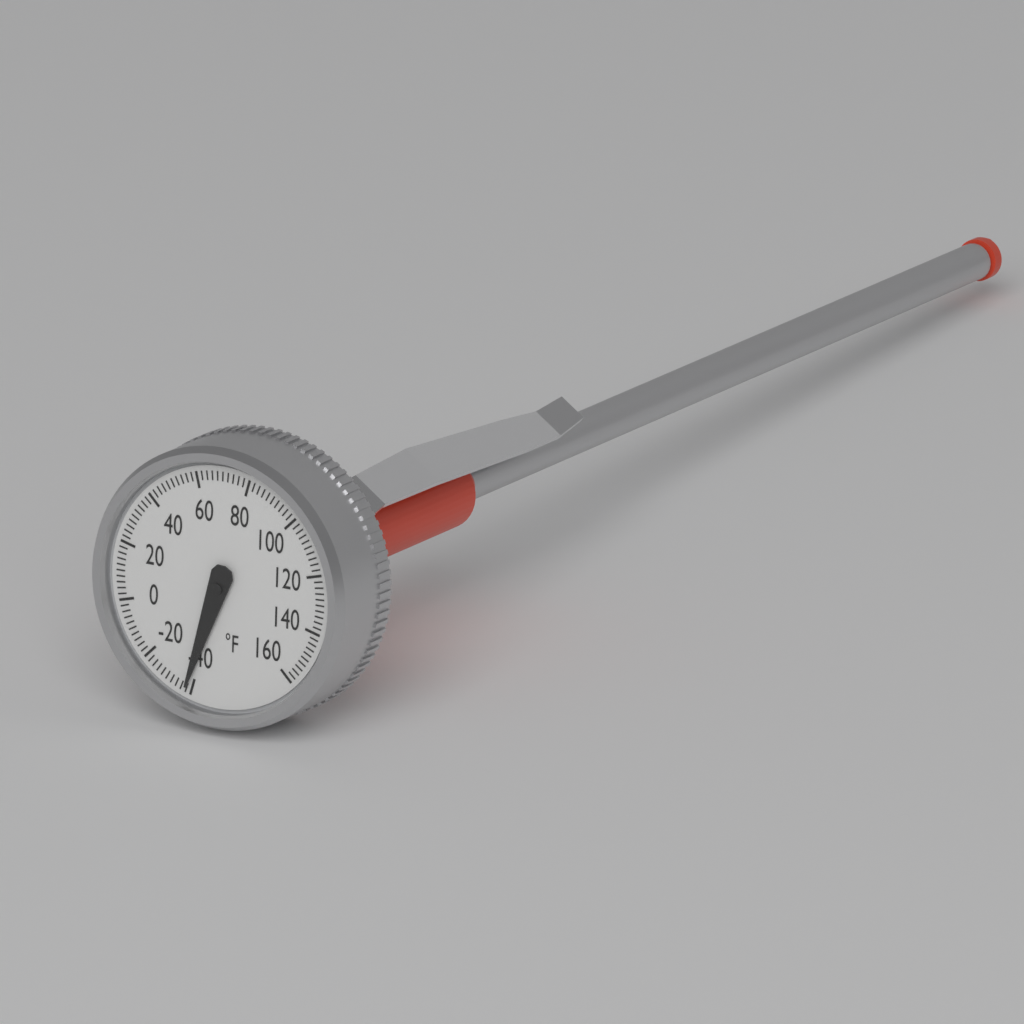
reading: -38 °F
